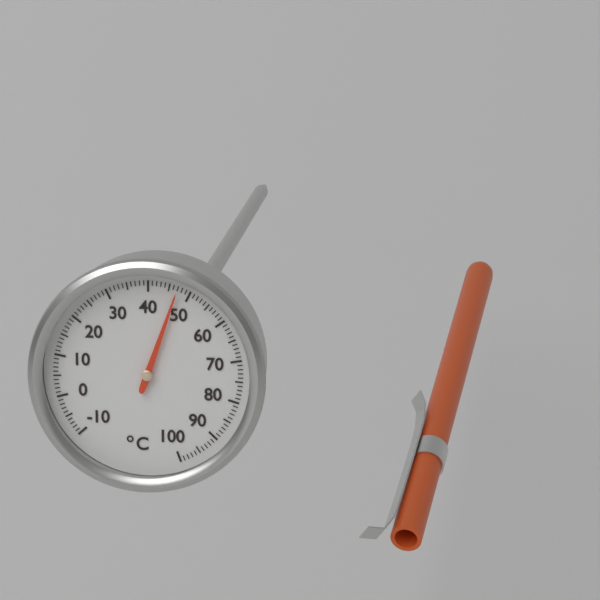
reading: 47 °C
